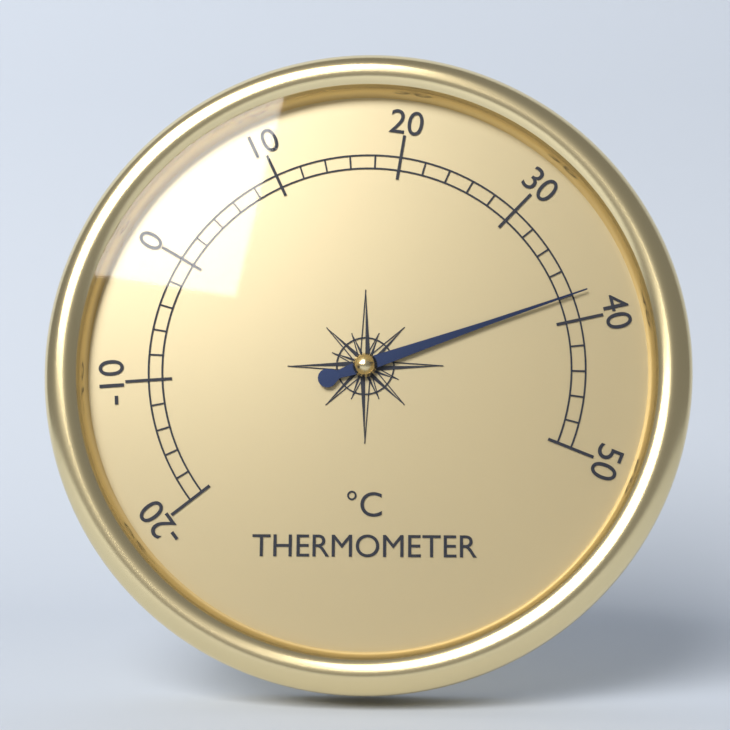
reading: 38 °C
